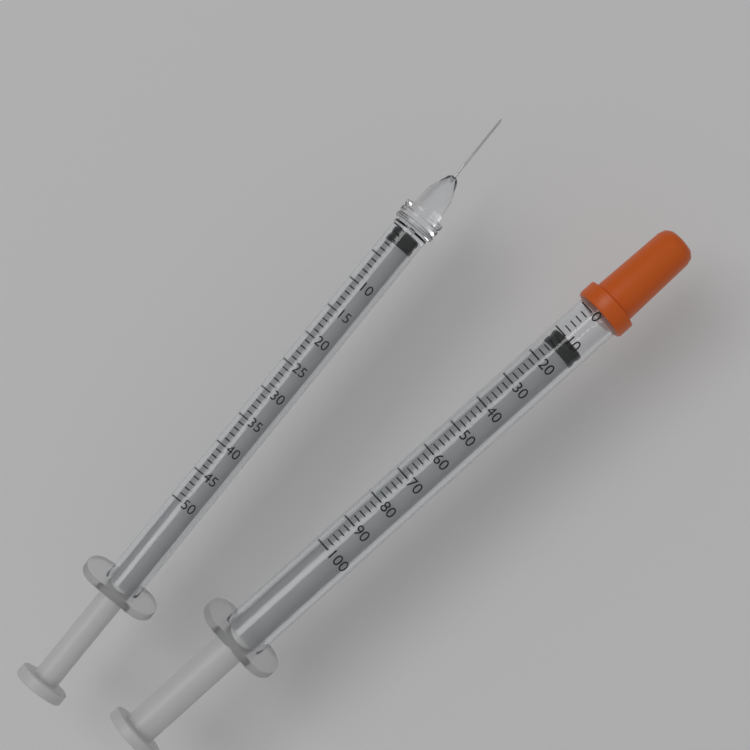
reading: 10 (no unit)
